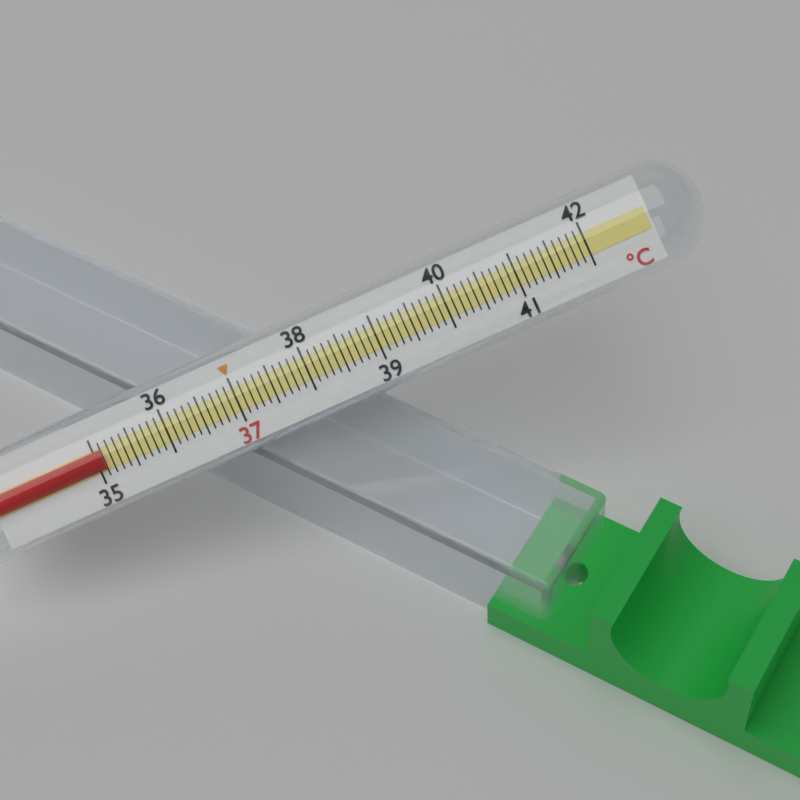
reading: 35.1 °C
